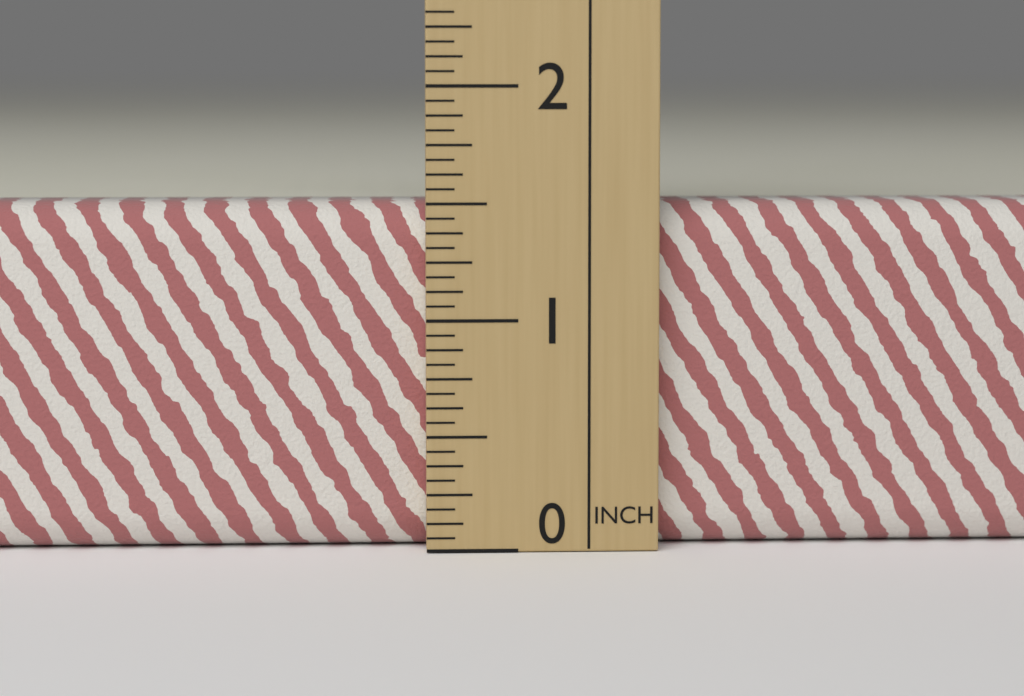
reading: 1.5000 in
